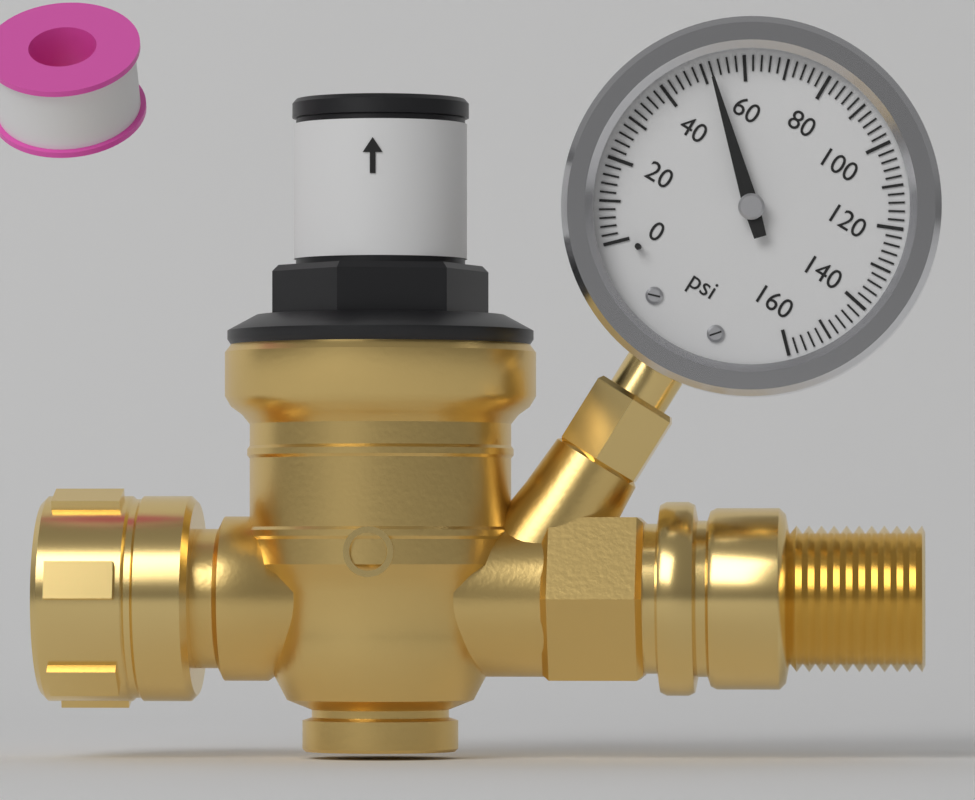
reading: 52 psi
